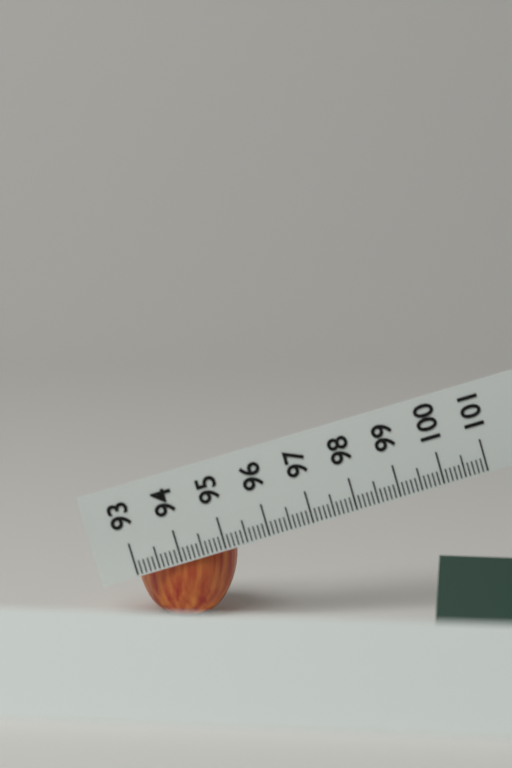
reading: 95.3 (no unit)
